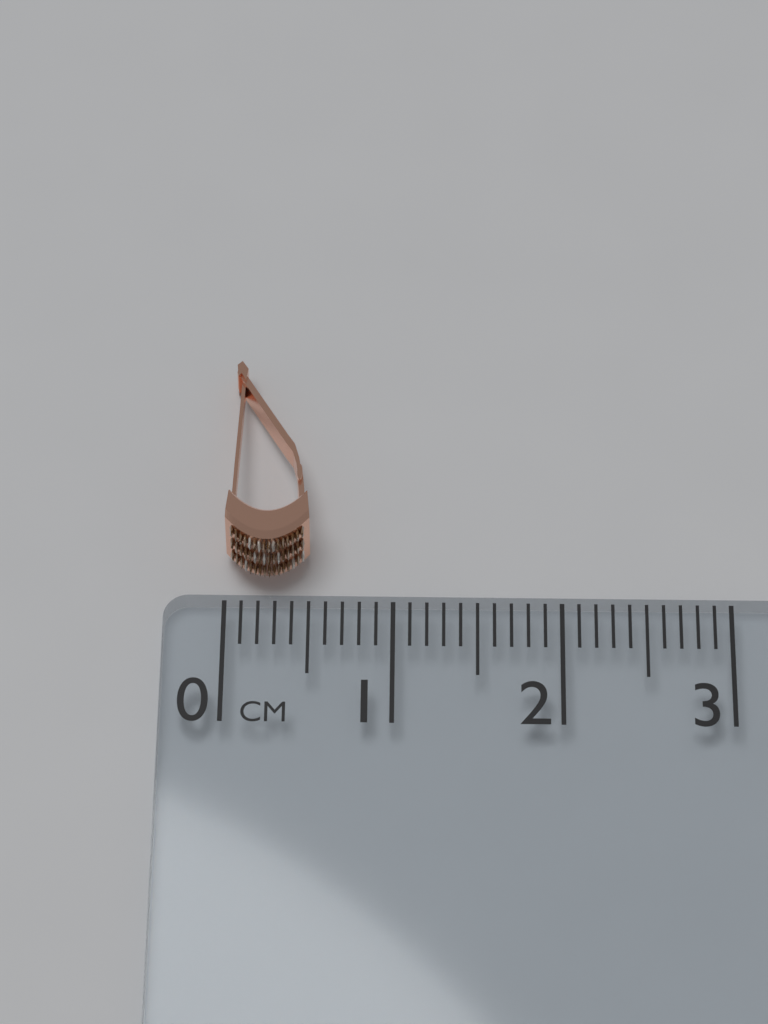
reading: 0.5 cm
